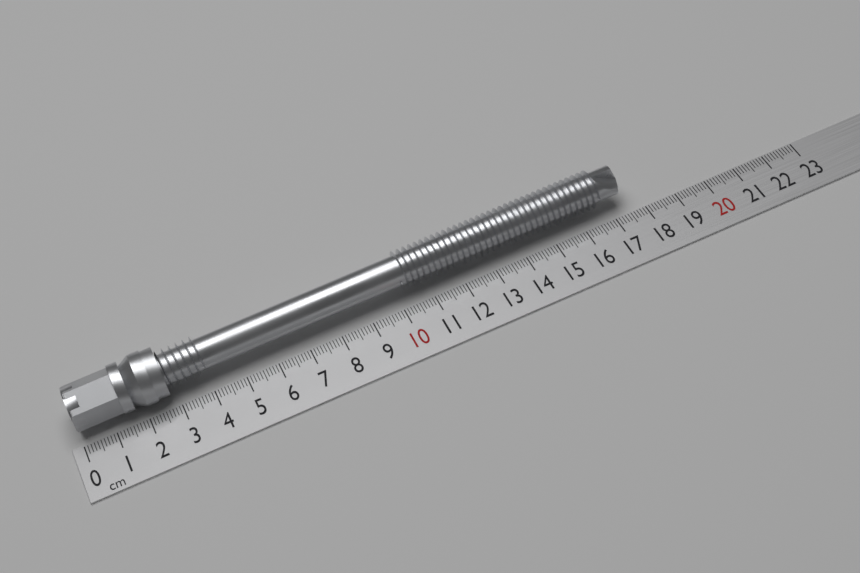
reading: 17.5 cm
